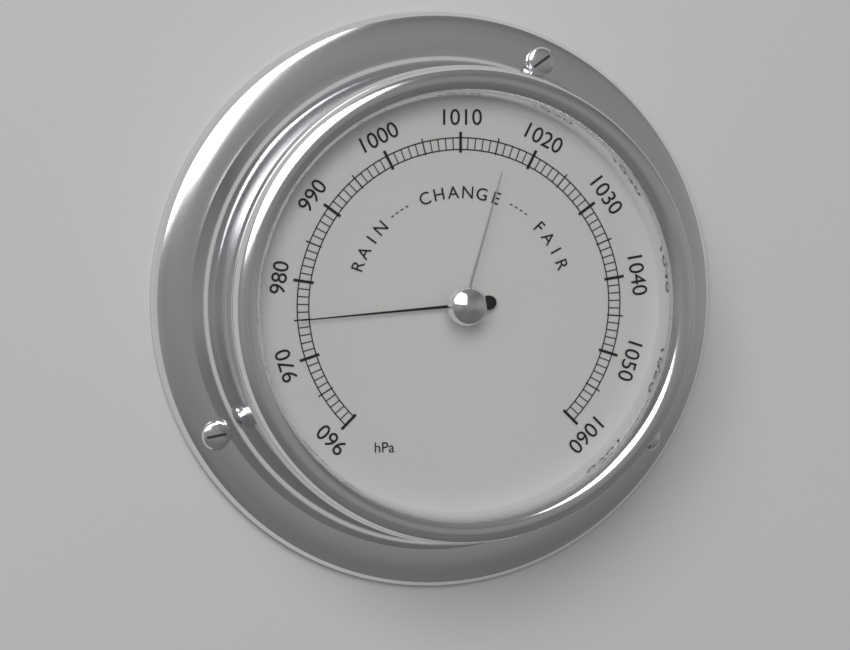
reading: 975 hPa
